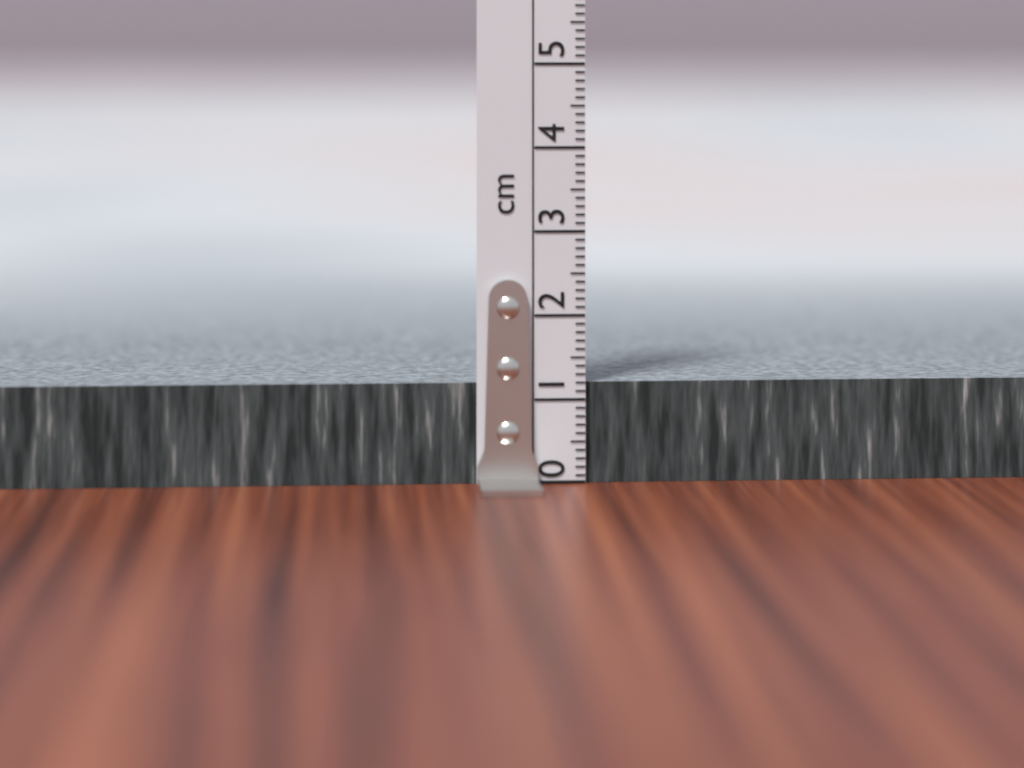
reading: 1.2 cm
